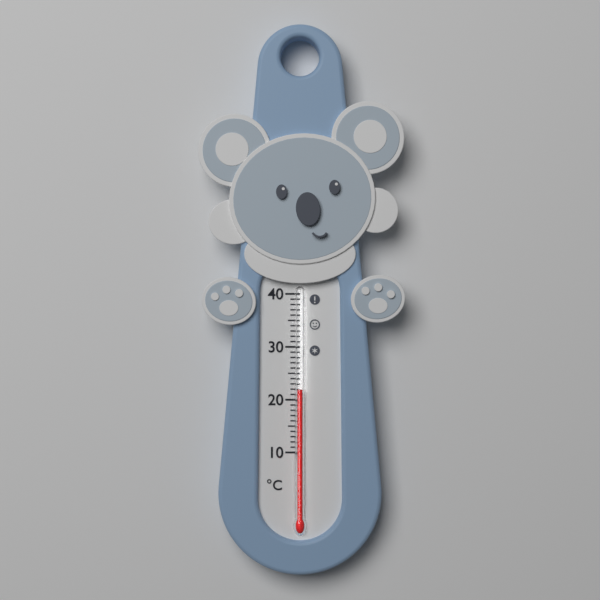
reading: 22 °C
